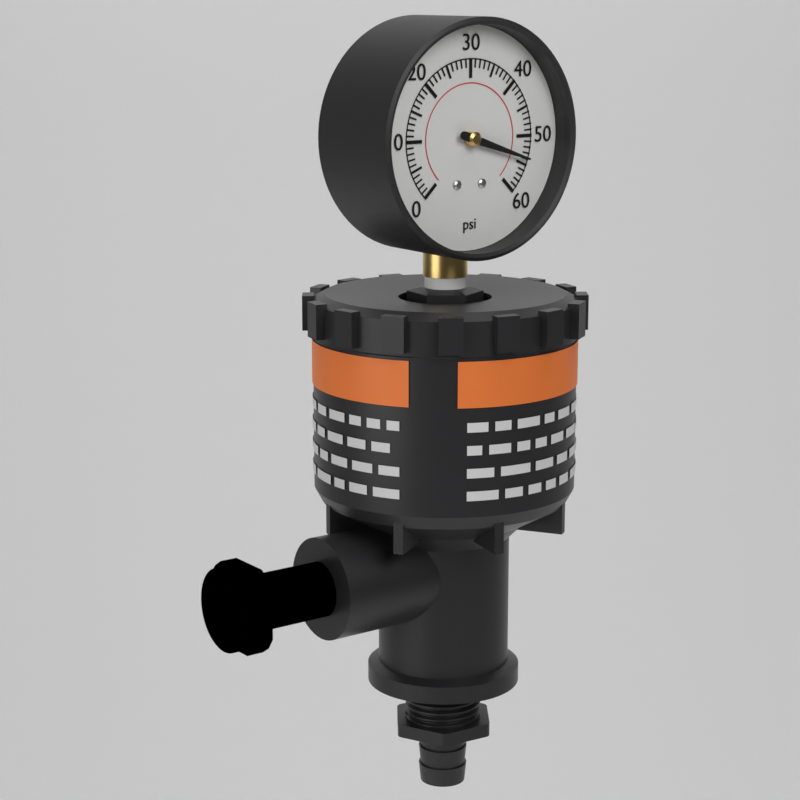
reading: 54 psi
